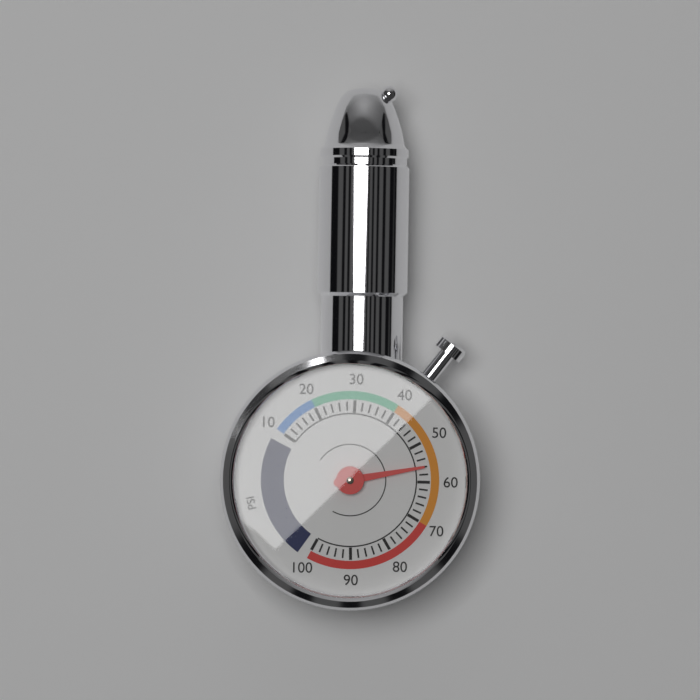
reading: 56 psi
